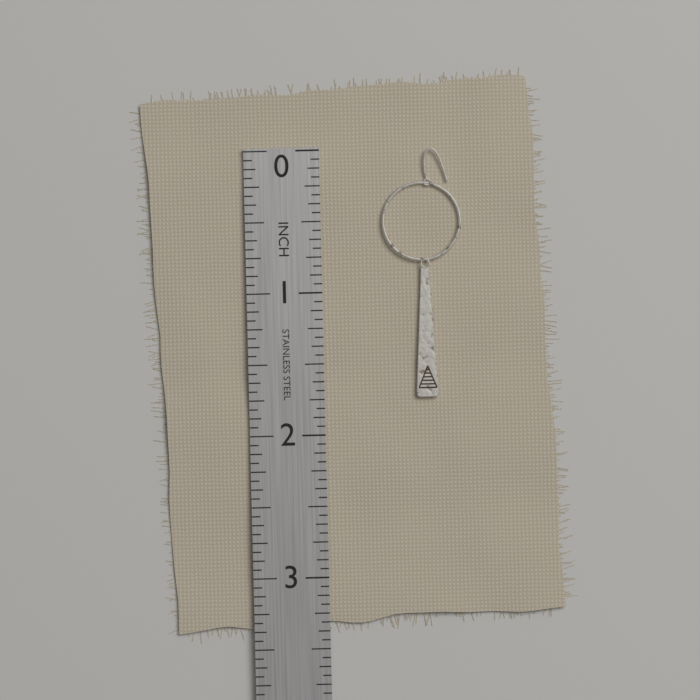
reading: 1.7500 in
